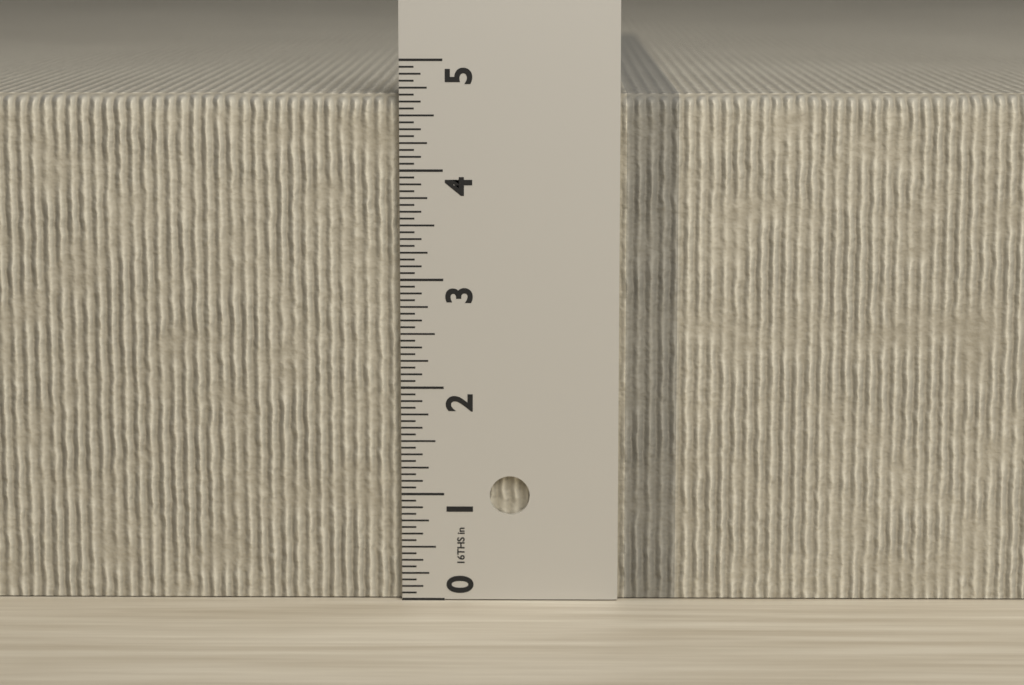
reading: 4.6875 in
